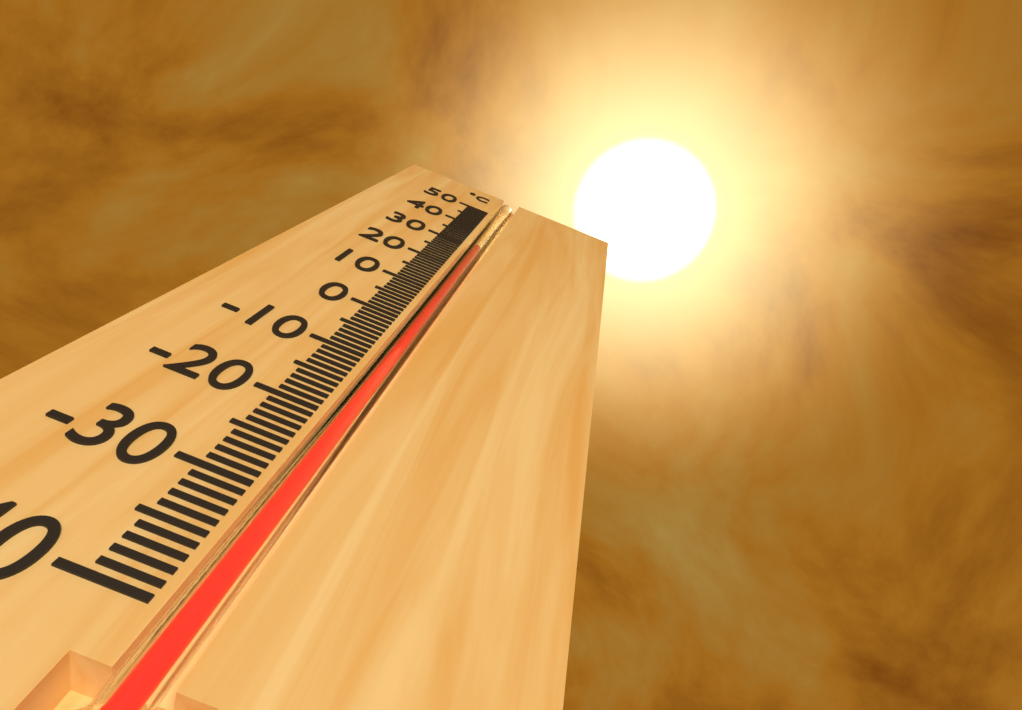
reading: 30 °C
